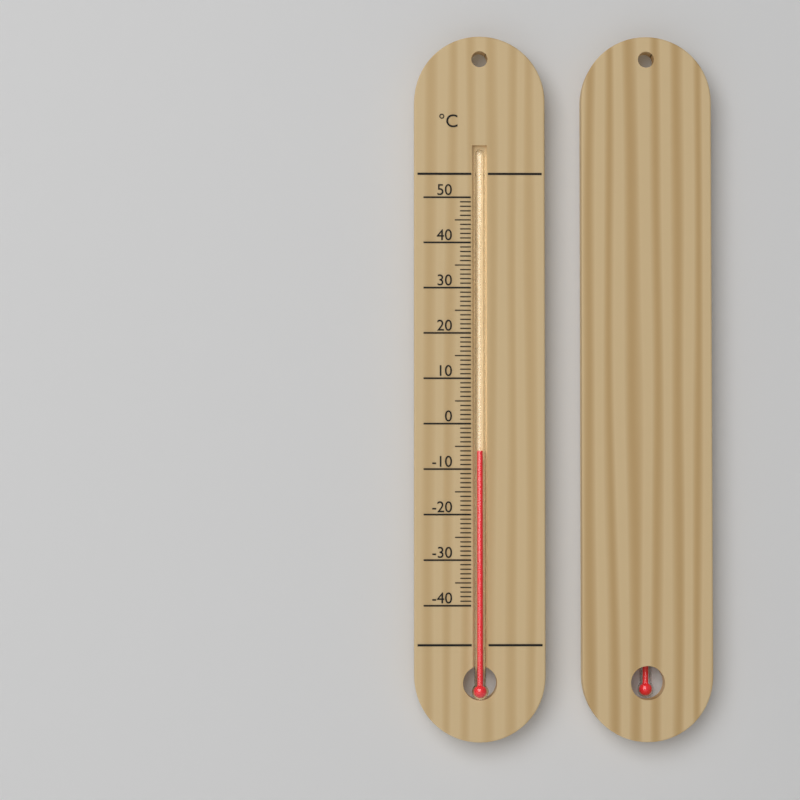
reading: -6 °C
